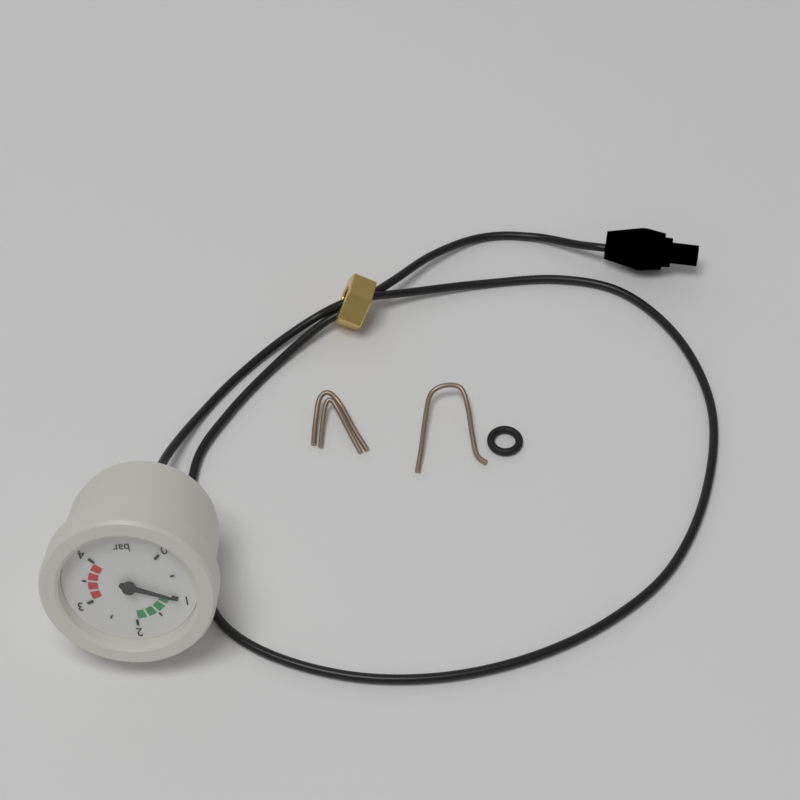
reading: 1.0 bar
